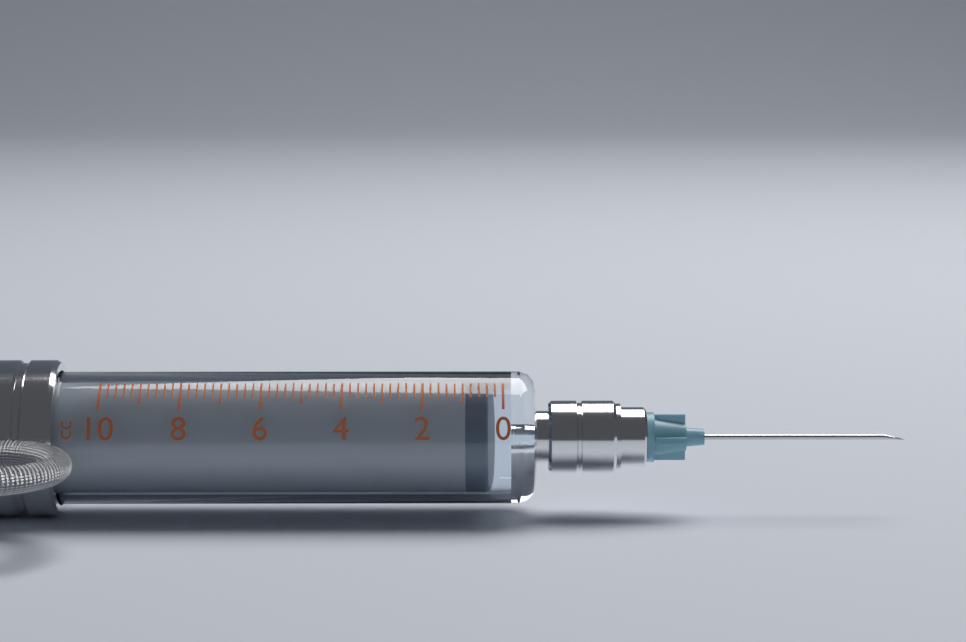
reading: 0.4 cc
